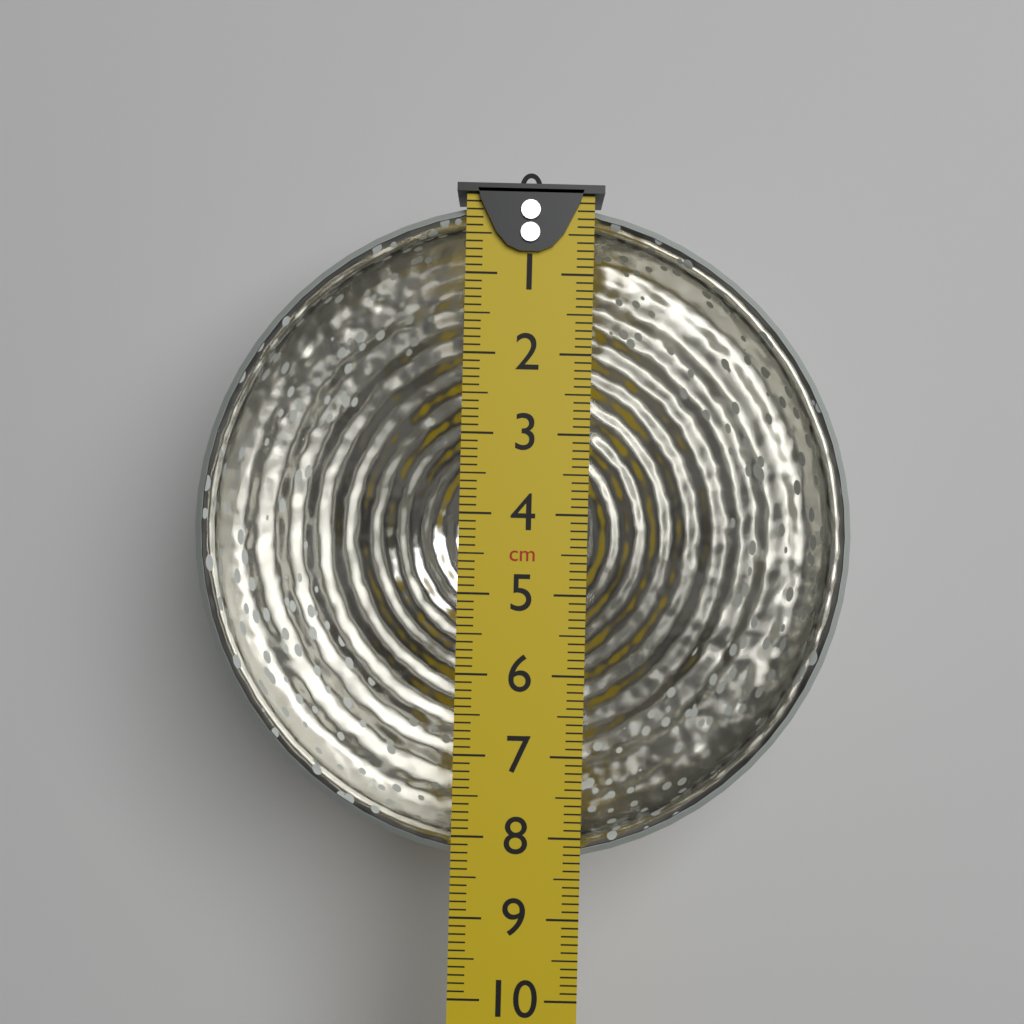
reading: 8.4 cm
